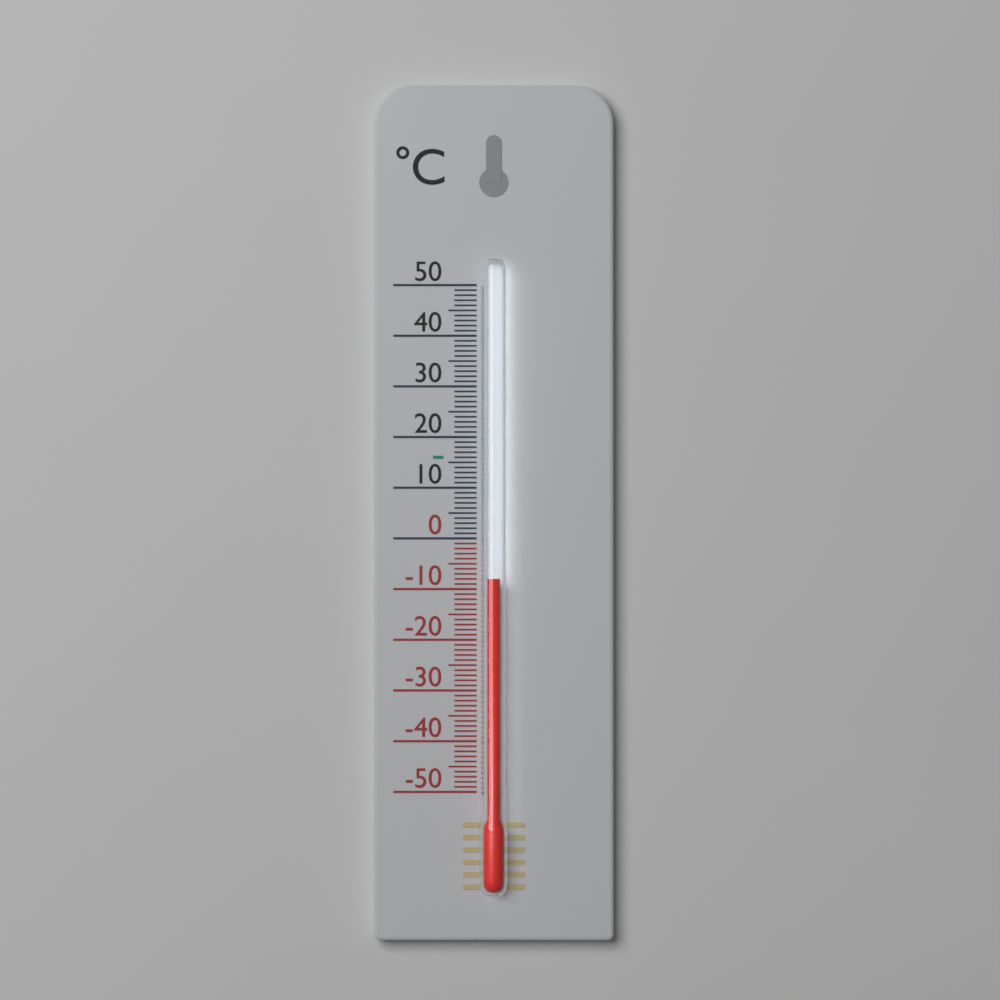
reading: -8 °C
